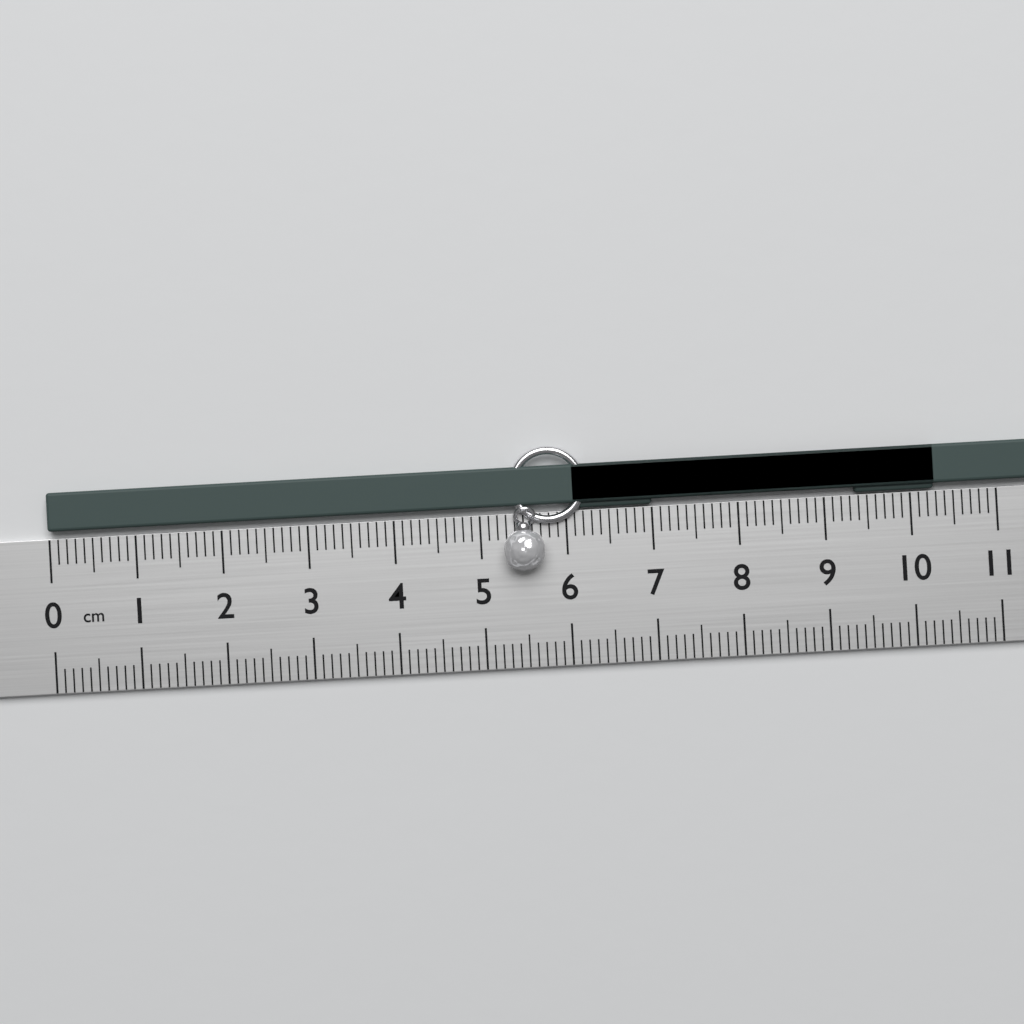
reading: 10.3 cm
